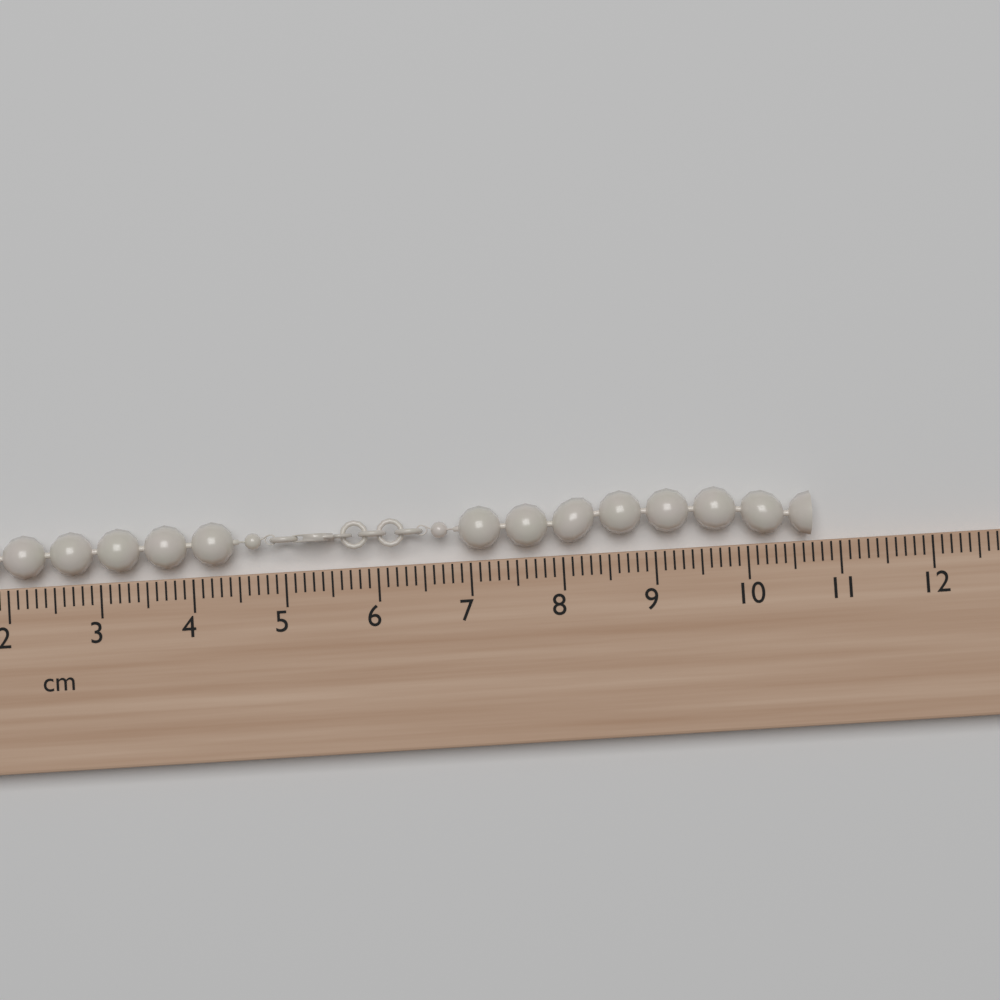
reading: 10.7 cm
